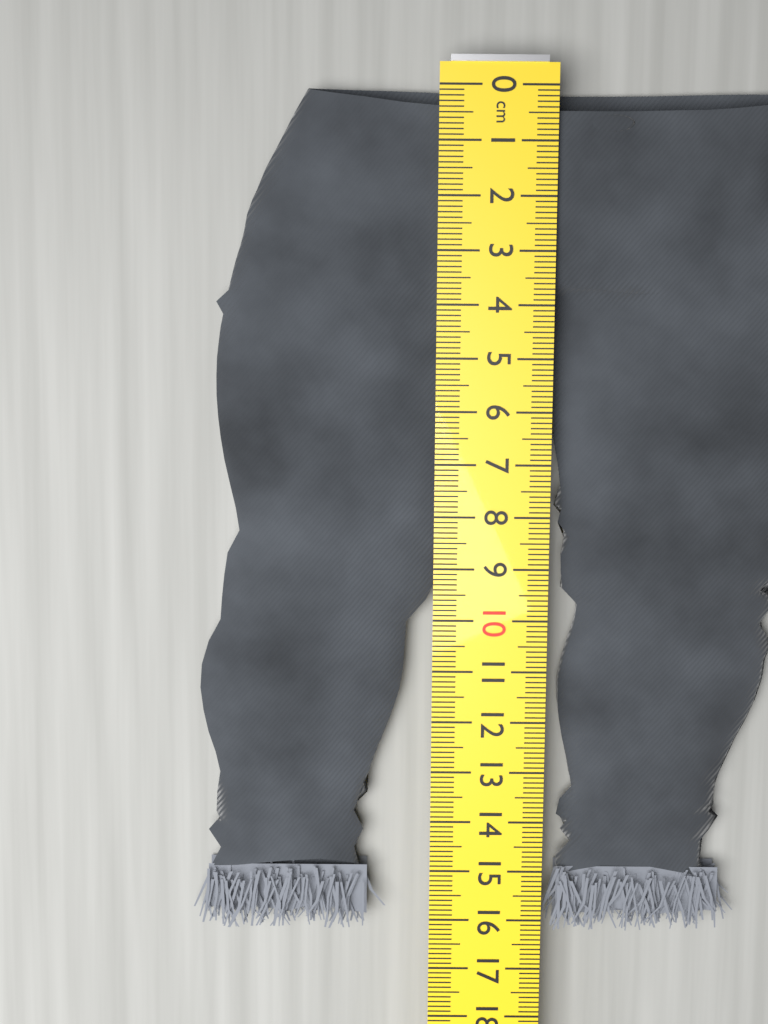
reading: 16.3 cm
